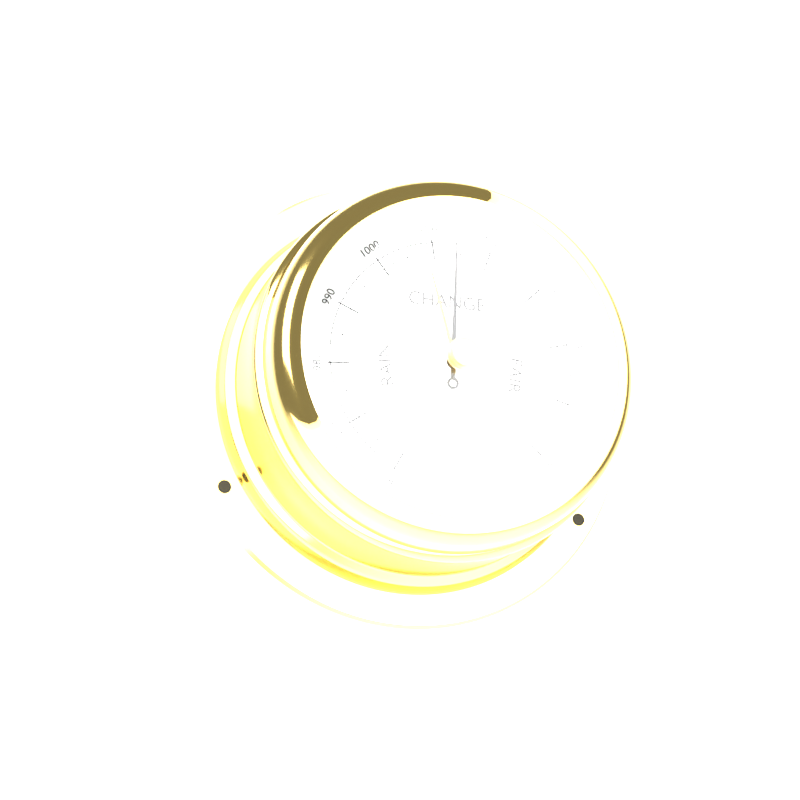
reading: 1014 mbar
